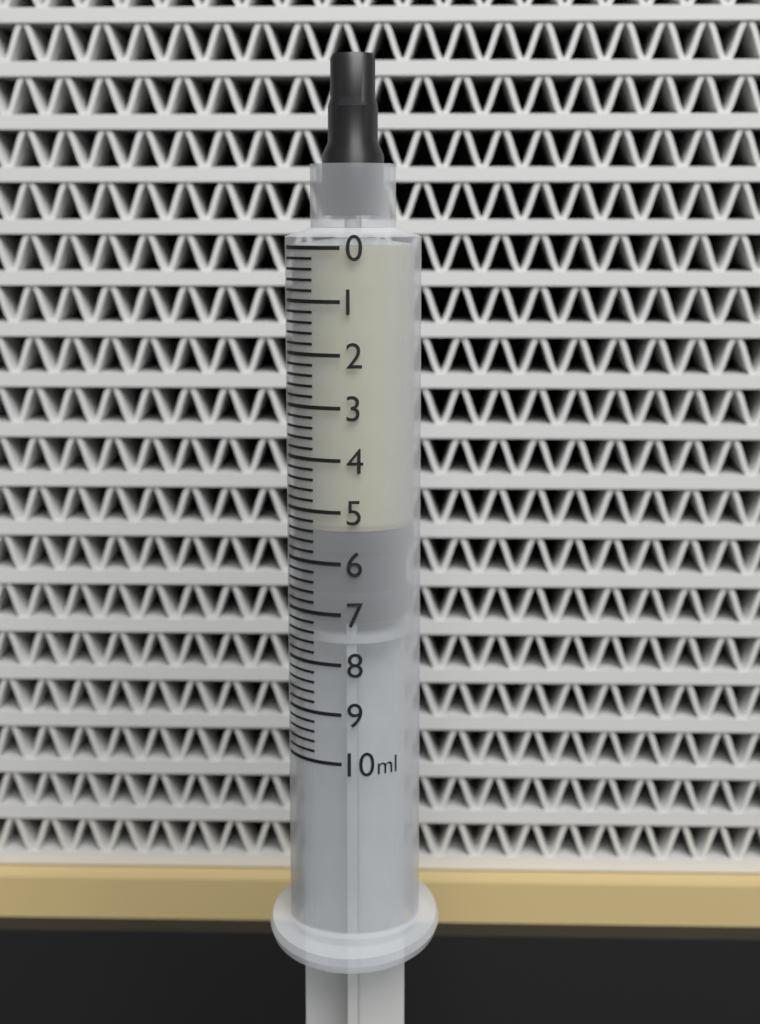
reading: 5.4 ml
